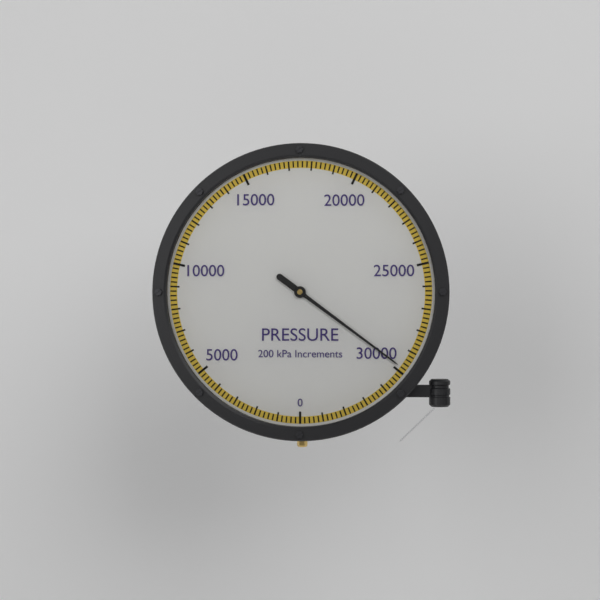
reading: 29800 kPa
